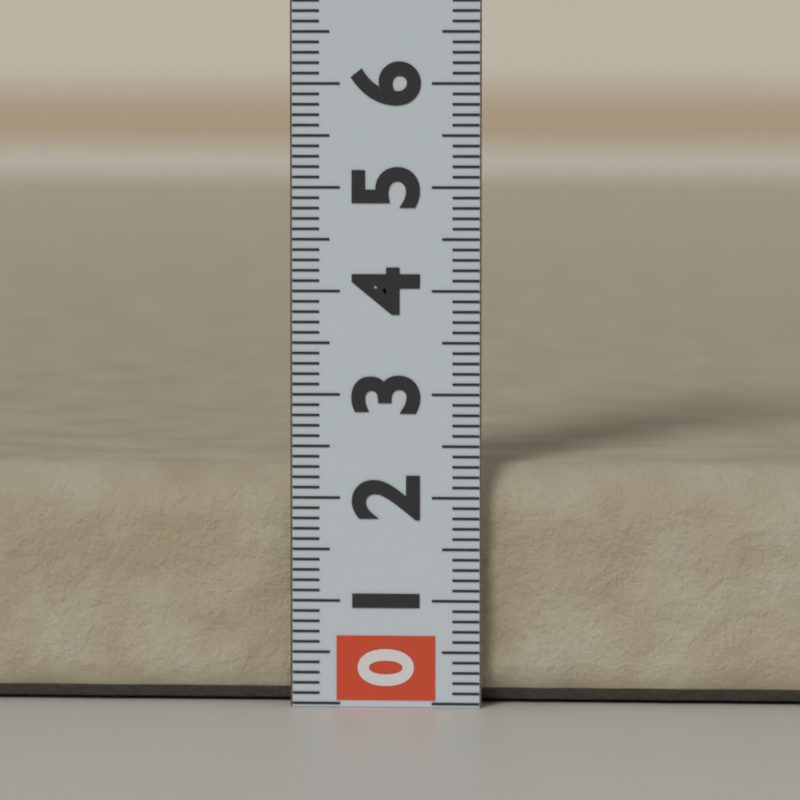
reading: 2.3 (no unit)
